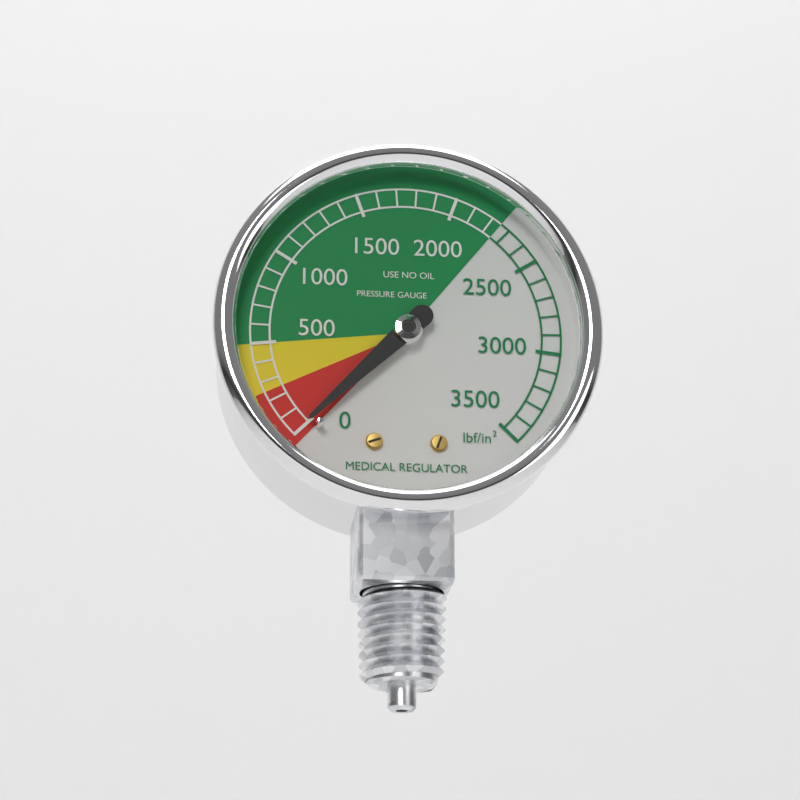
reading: 0 lbf/in²
